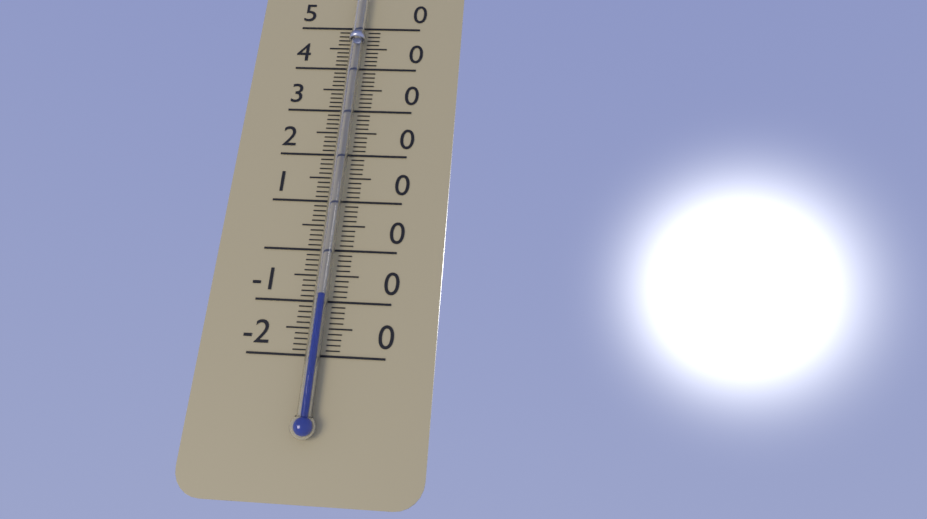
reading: -9 °C
